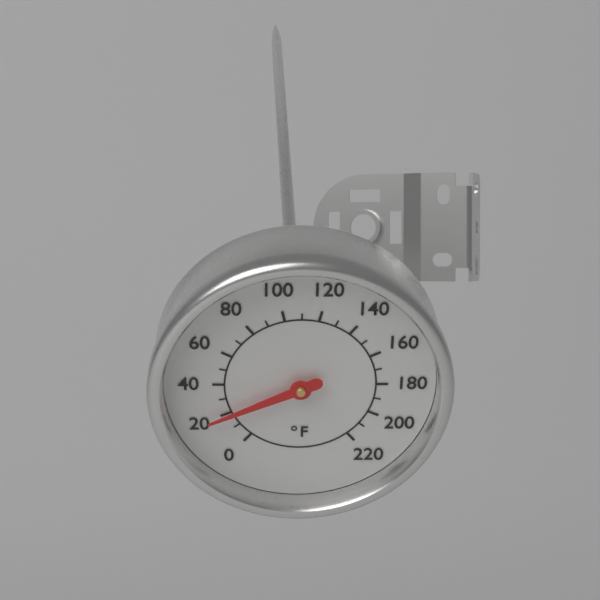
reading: 20 °F
